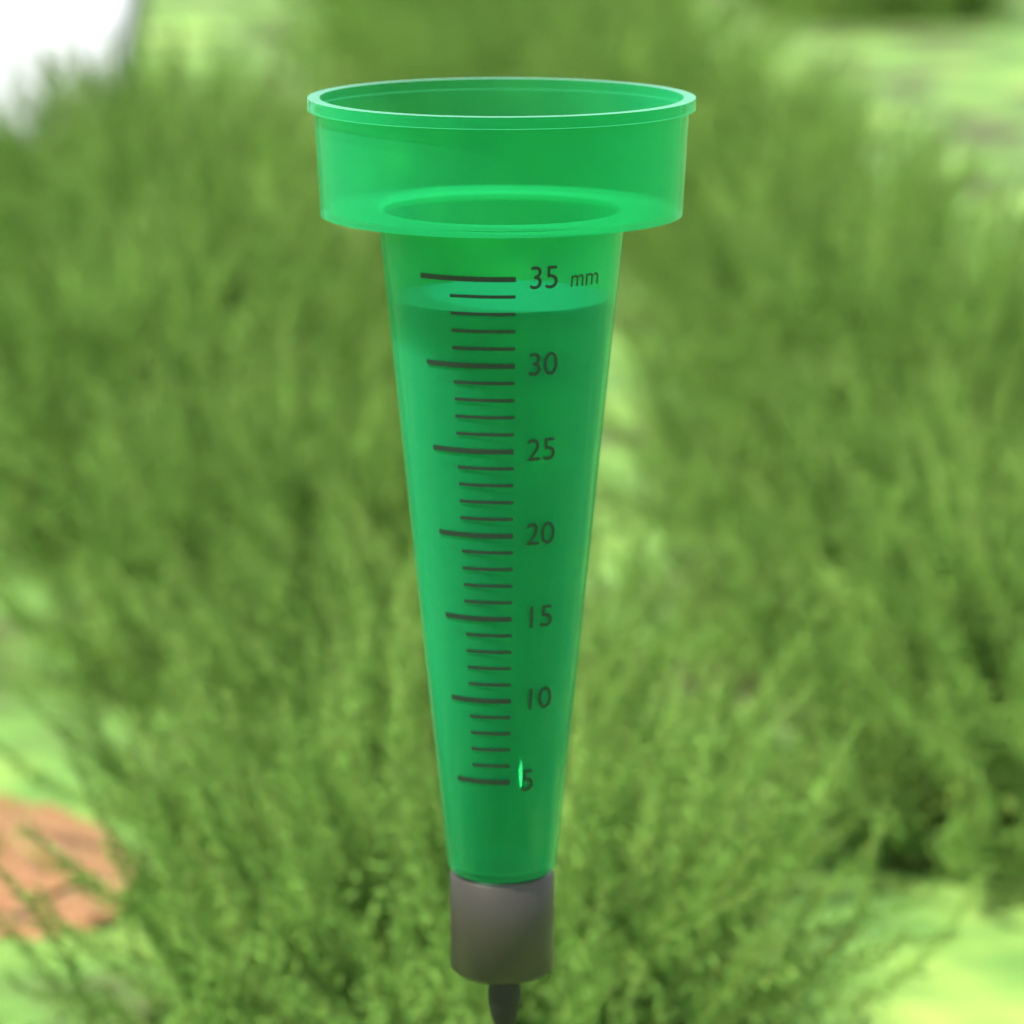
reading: 33 mm
